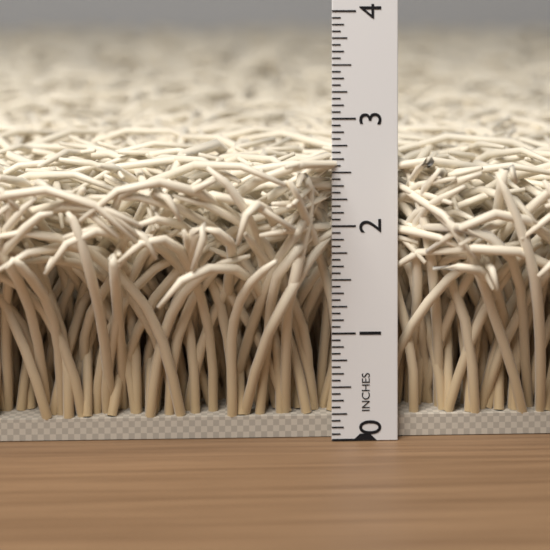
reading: 2.6875 in
